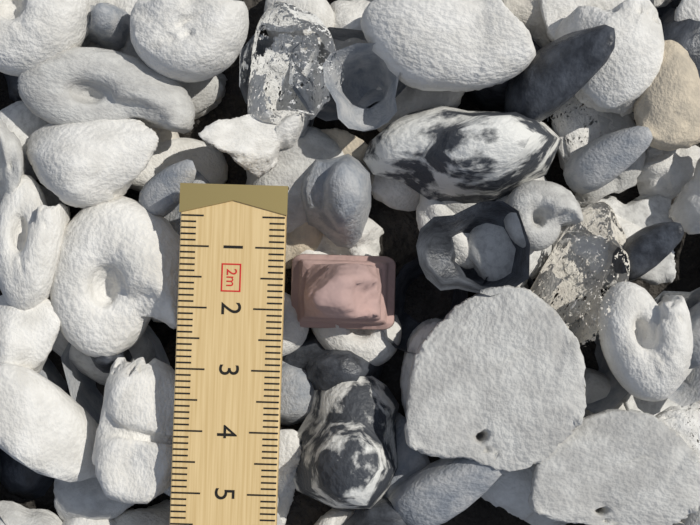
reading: 2.3 cm
